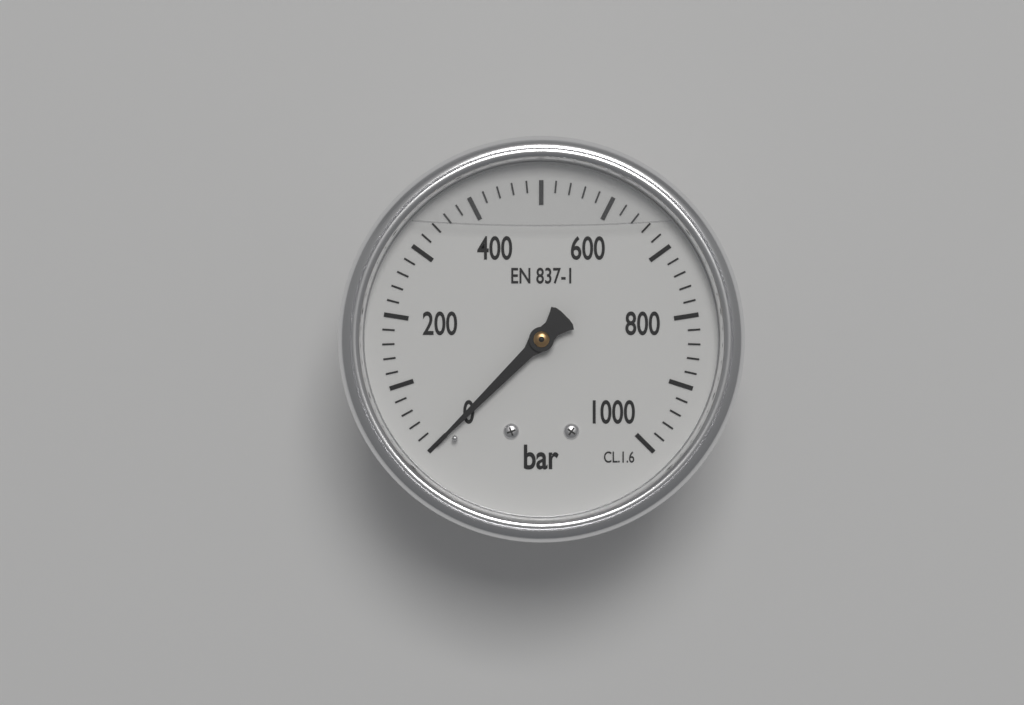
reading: 0 bar
